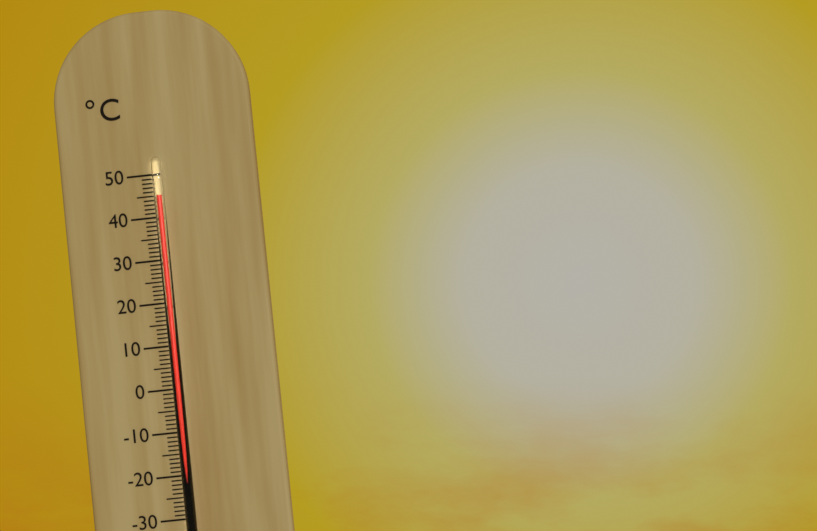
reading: 45 °C
